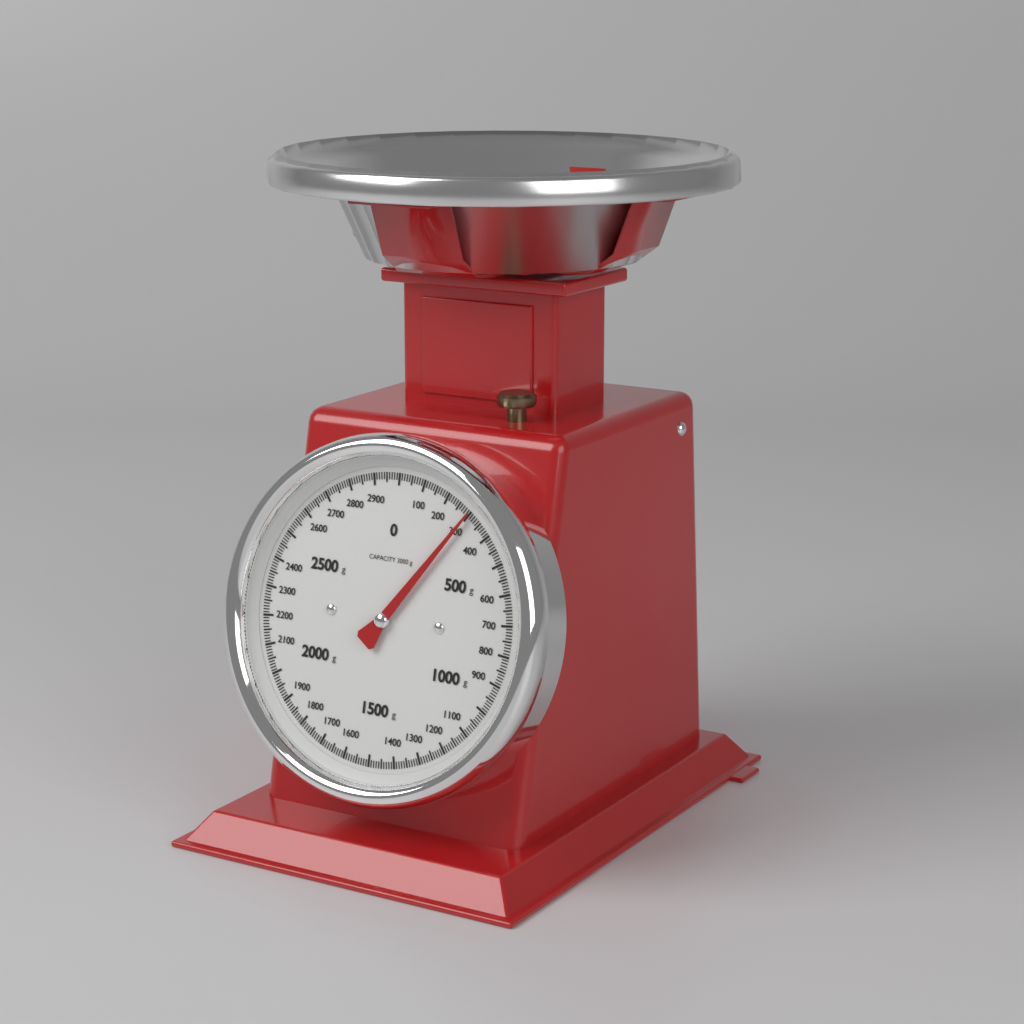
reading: 300 g
